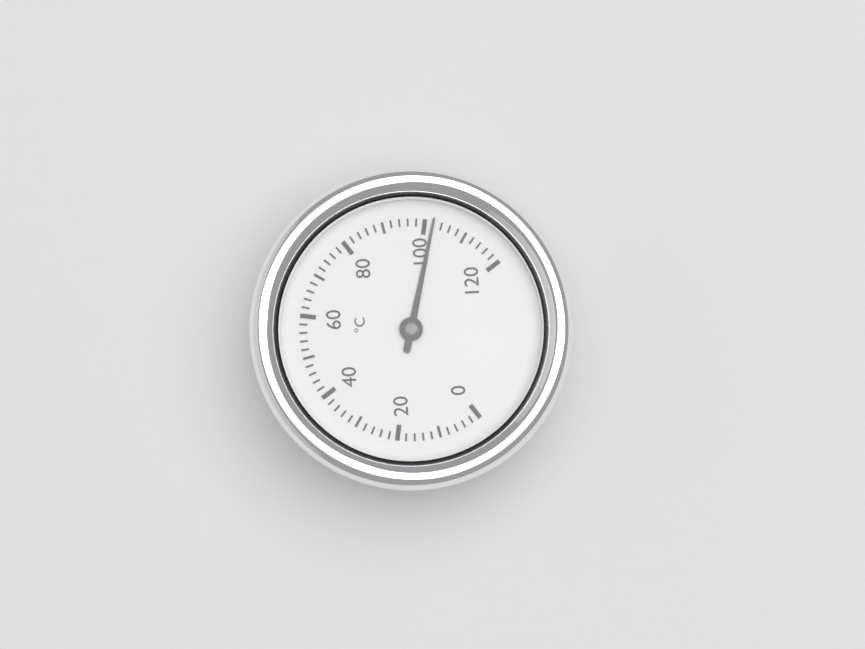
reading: 102 °C
